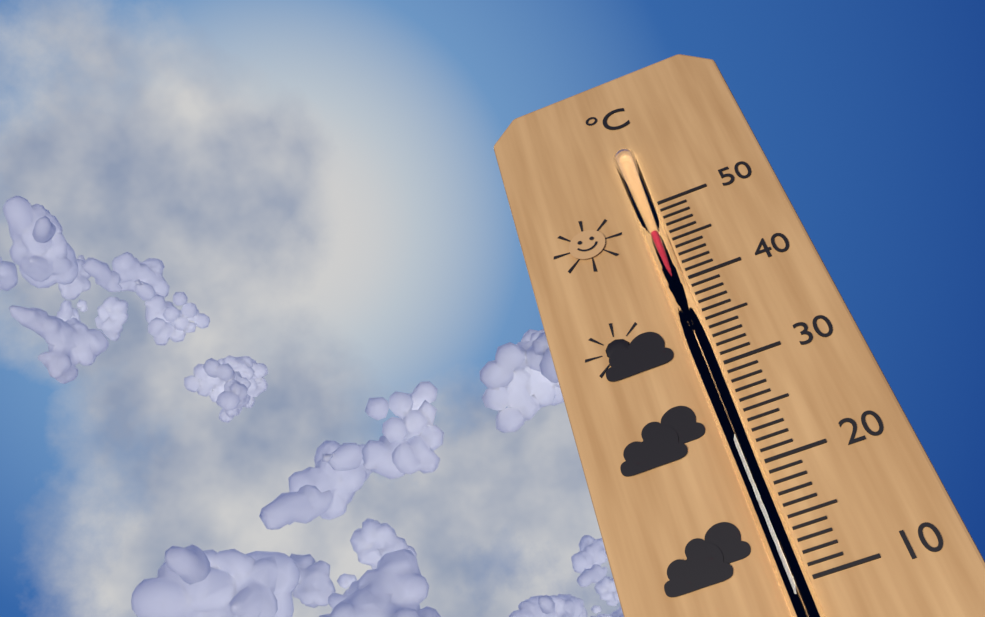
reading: 46 °C
